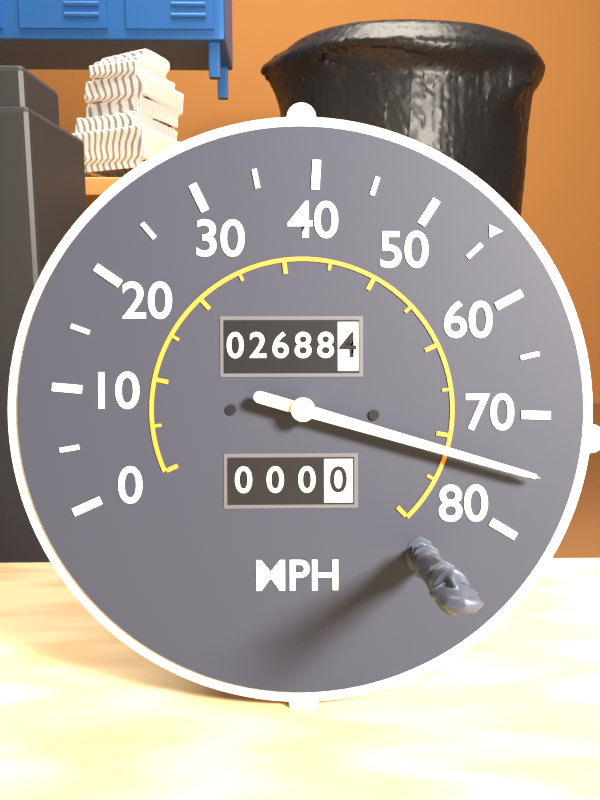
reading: 75 MPH
